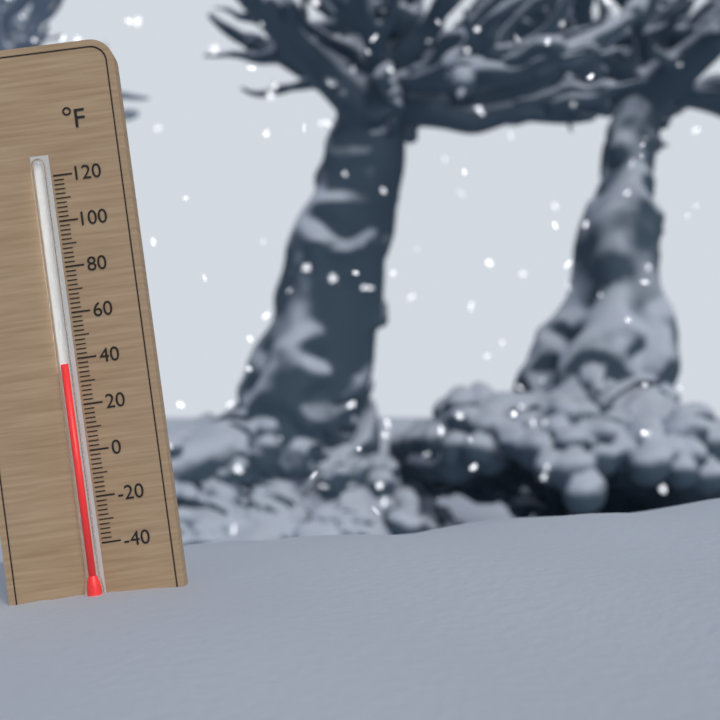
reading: 38 °F
